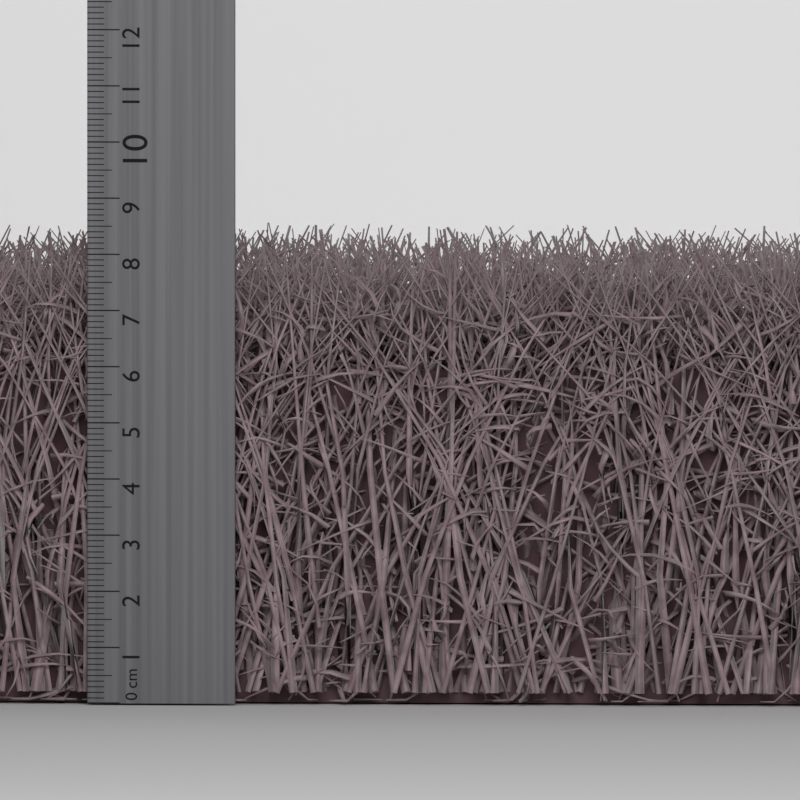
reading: 8.2 cm
